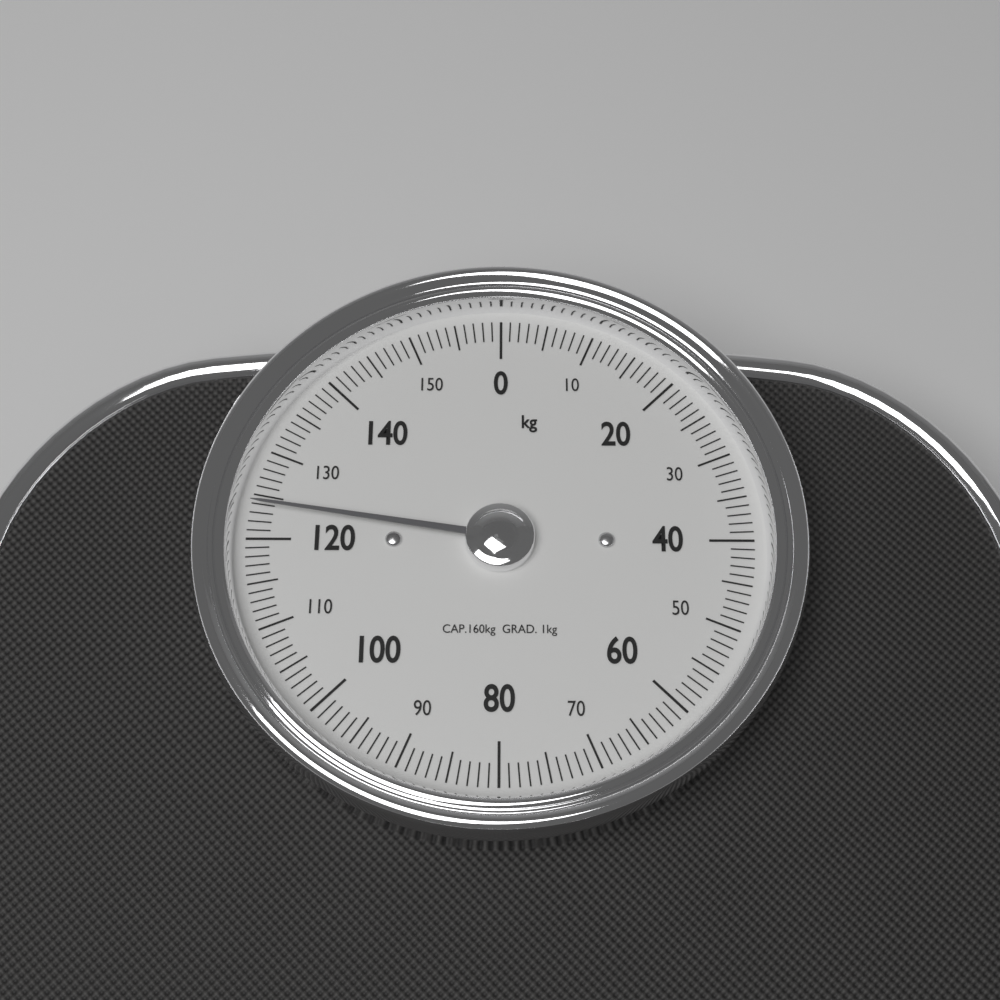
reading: 124 kg
